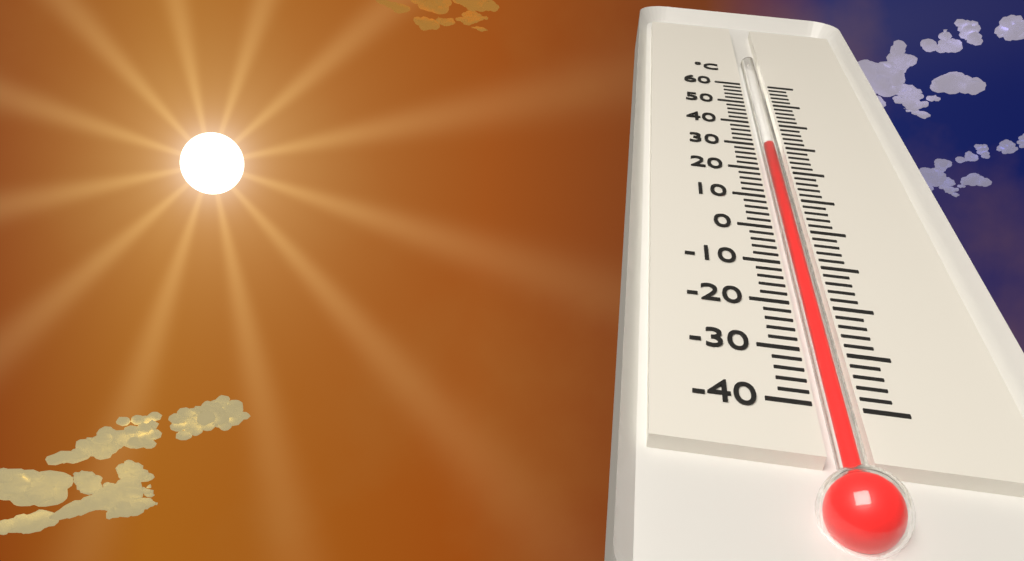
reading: 30 °C
